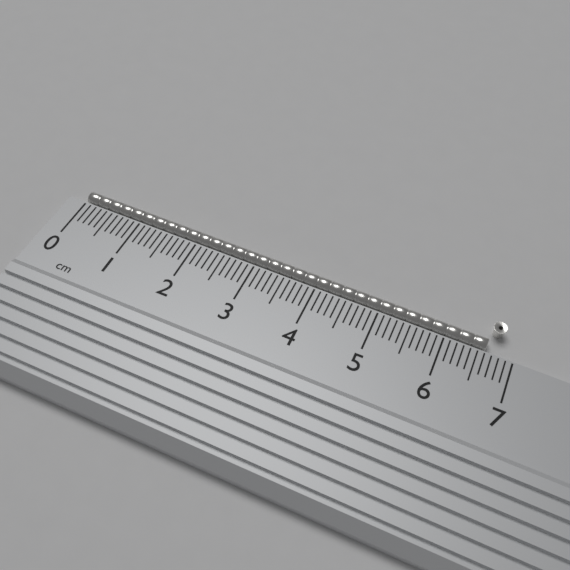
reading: 6.6 cm
